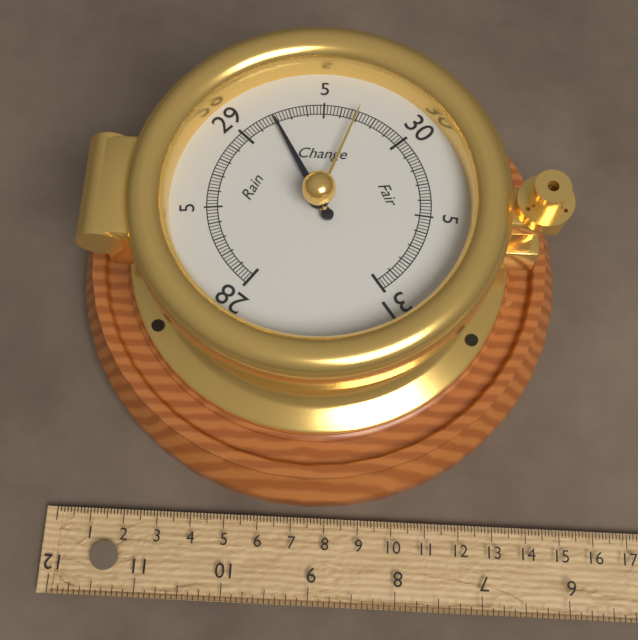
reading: 29.20 inHg
